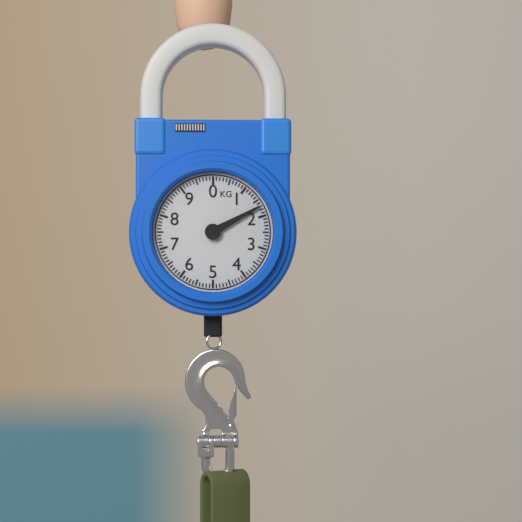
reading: 1.7 kg
